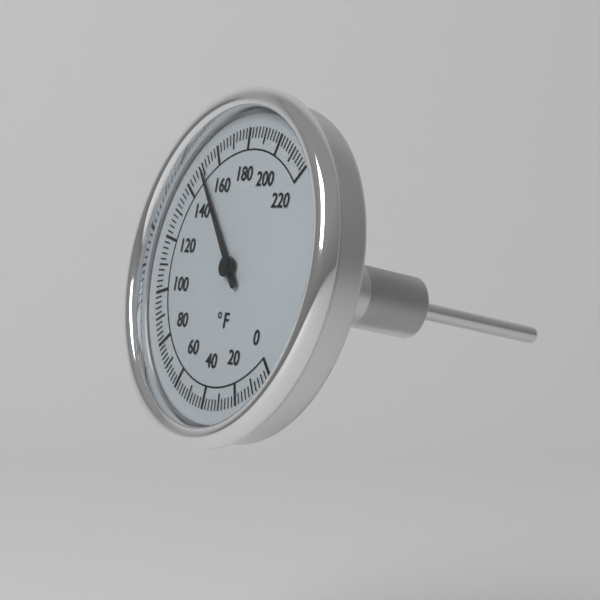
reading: 150 °F
